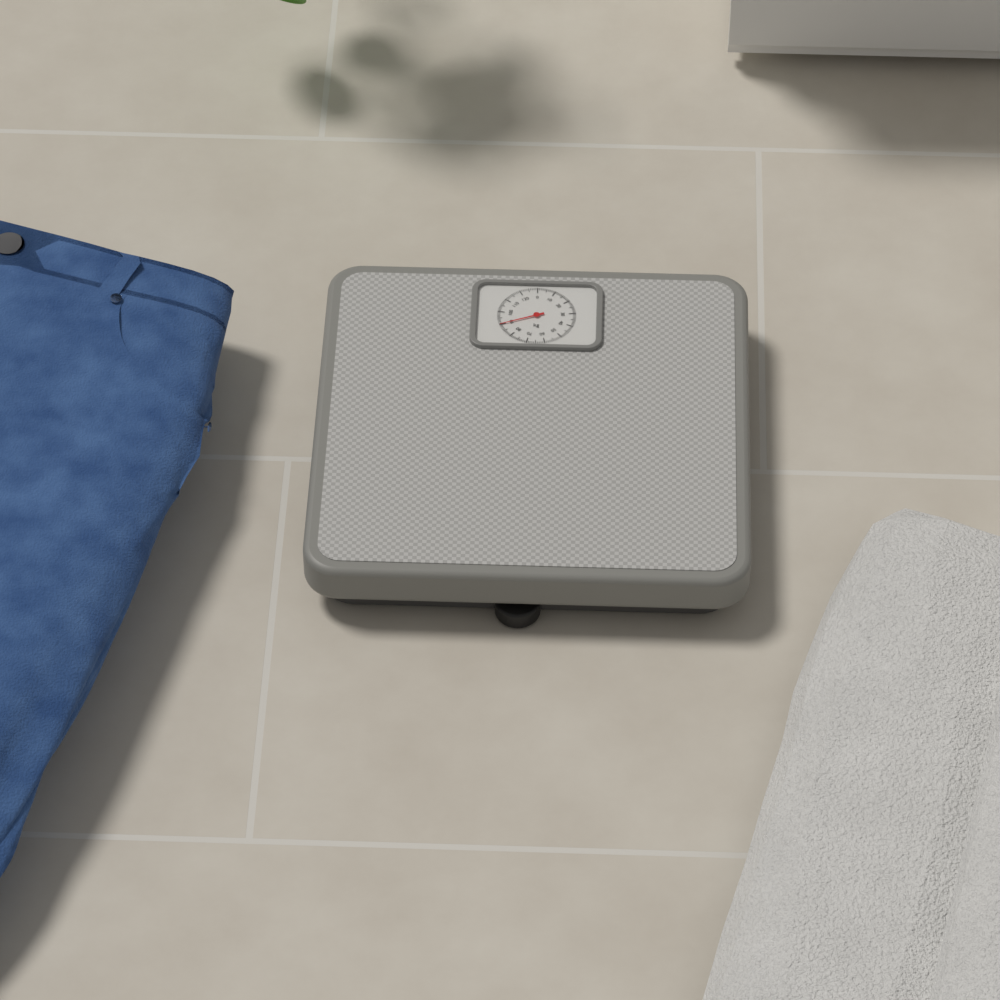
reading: 90 kg
